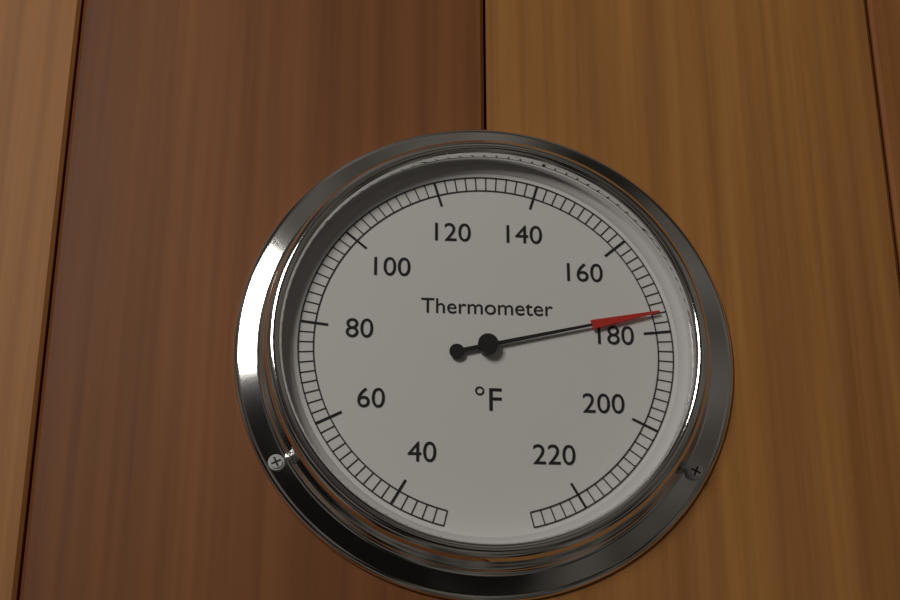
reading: 176 °F
